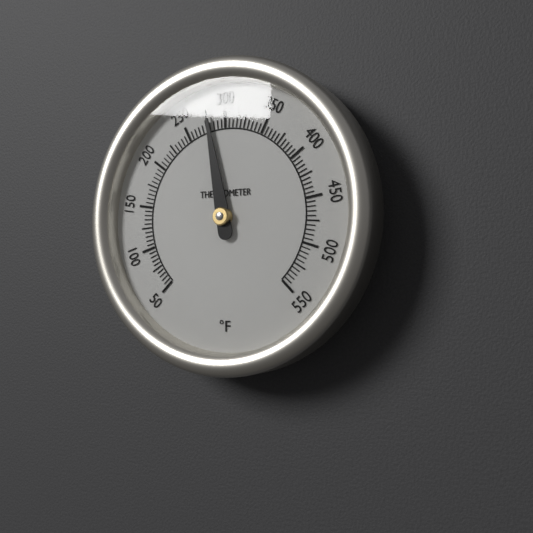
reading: 280 °F
